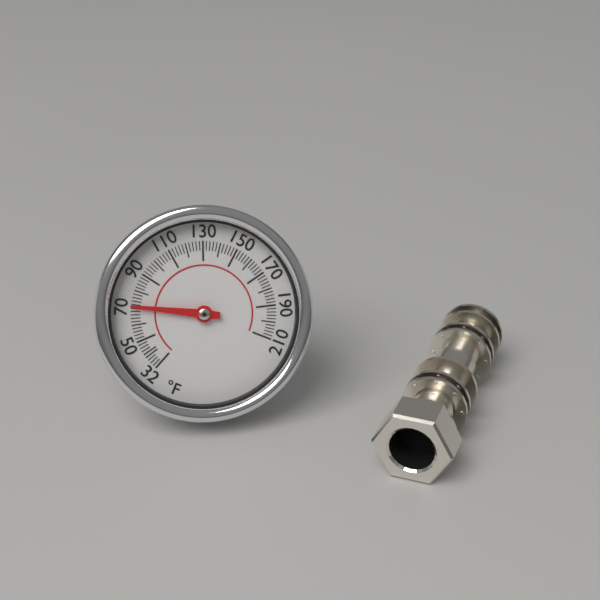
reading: 71 °F
